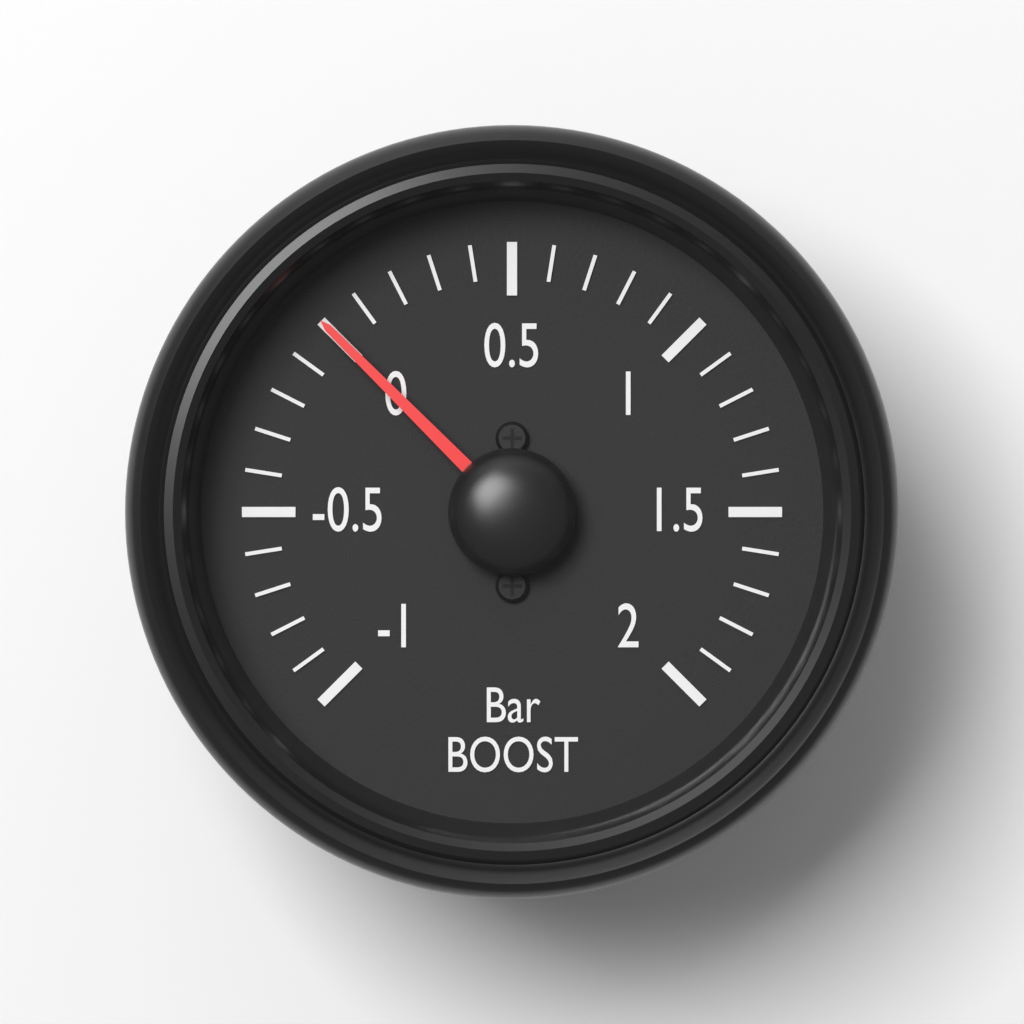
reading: 0.0 bar
